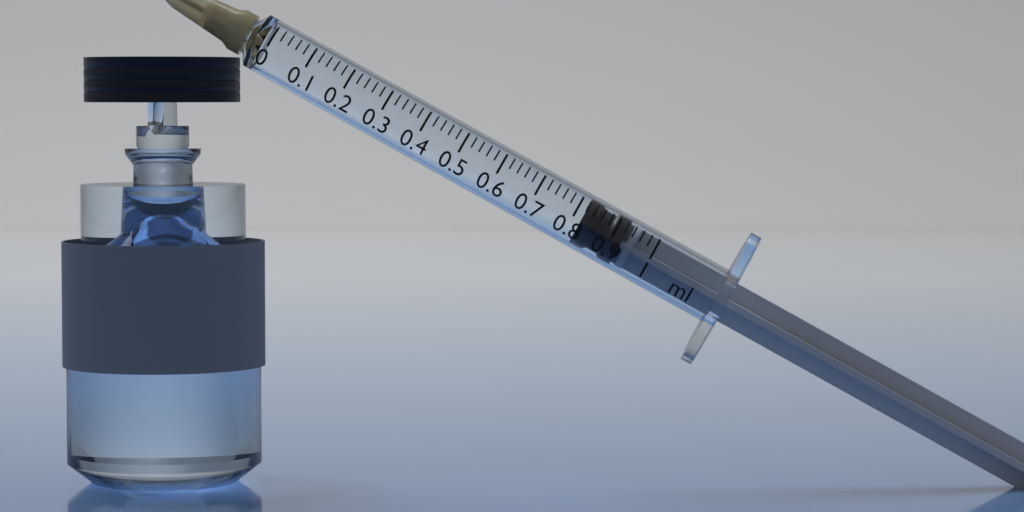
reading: 0.82 ml
